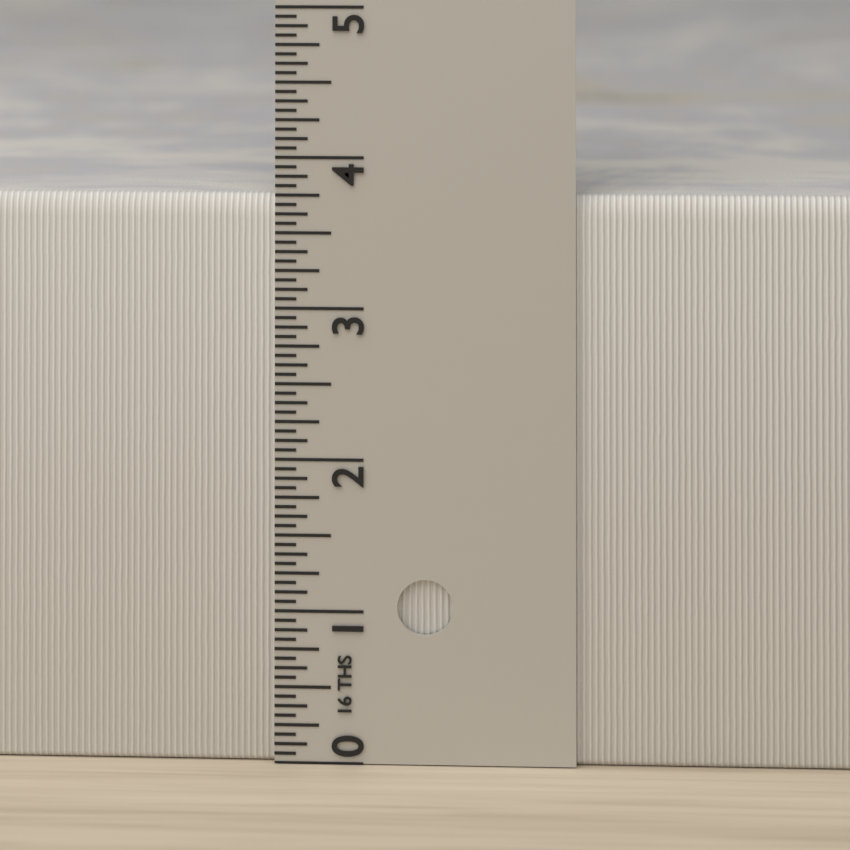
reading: 3.7500 in
